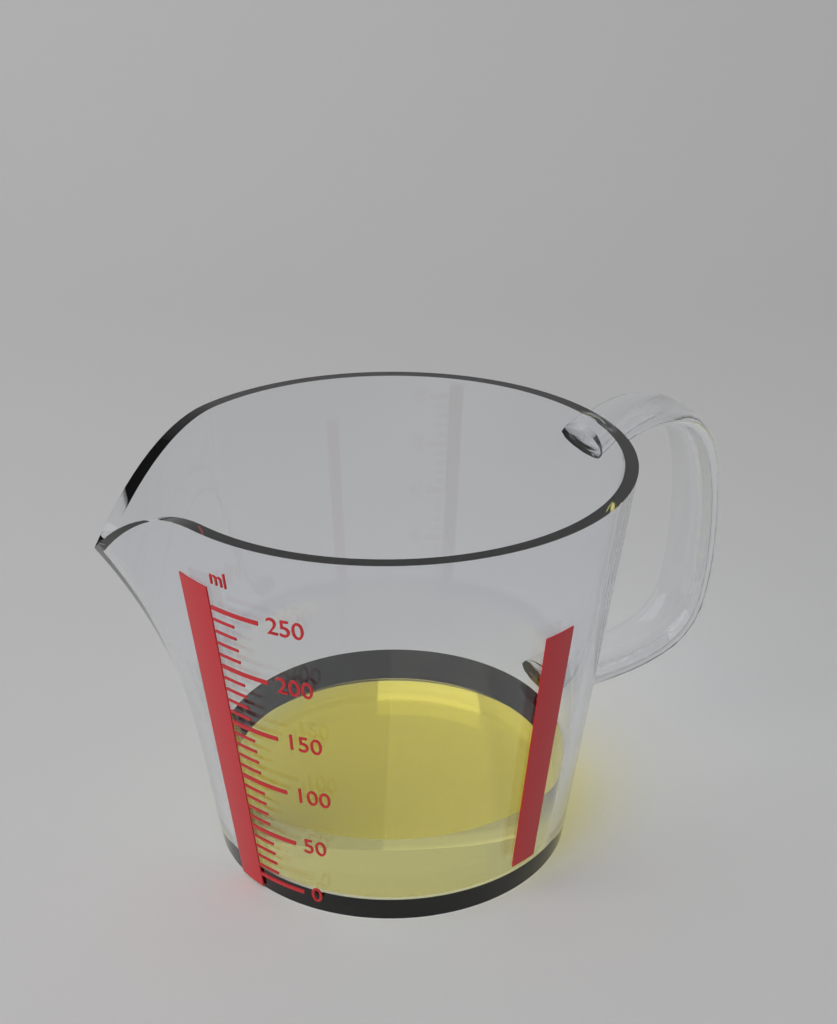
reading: 60 ml
